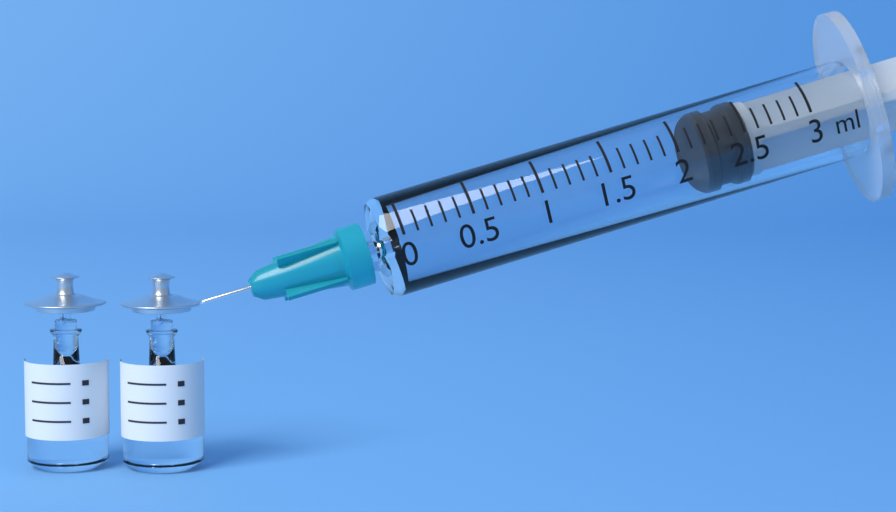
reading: 2.2 ml
